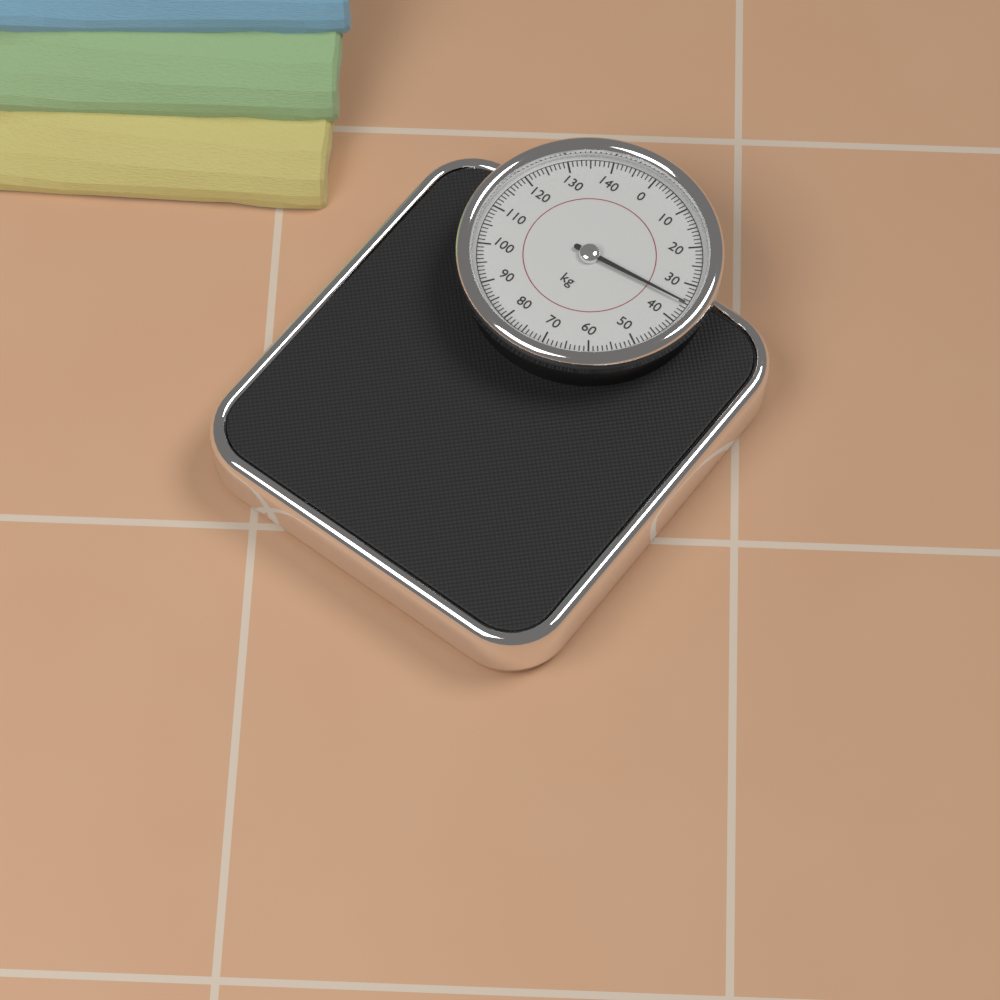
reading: 35 kg
